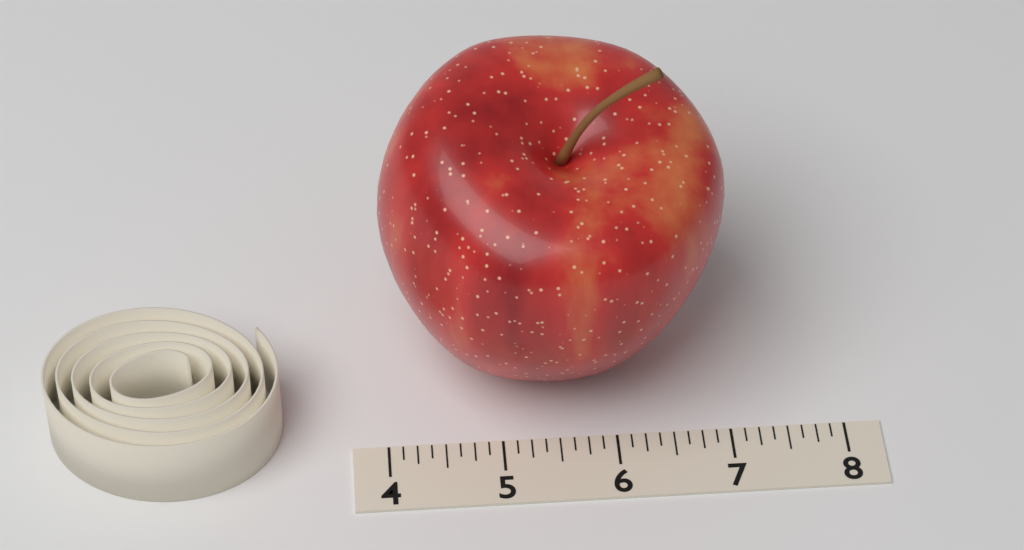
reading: 7.000 (no unit)
